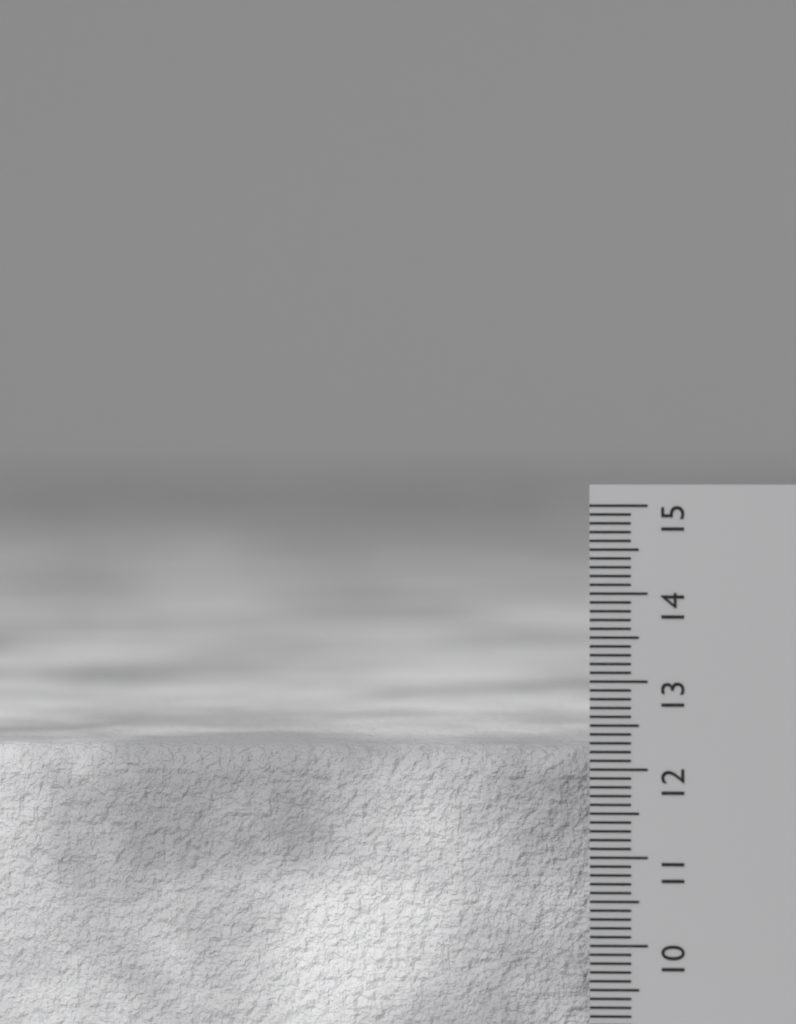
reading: 12.2 cm
